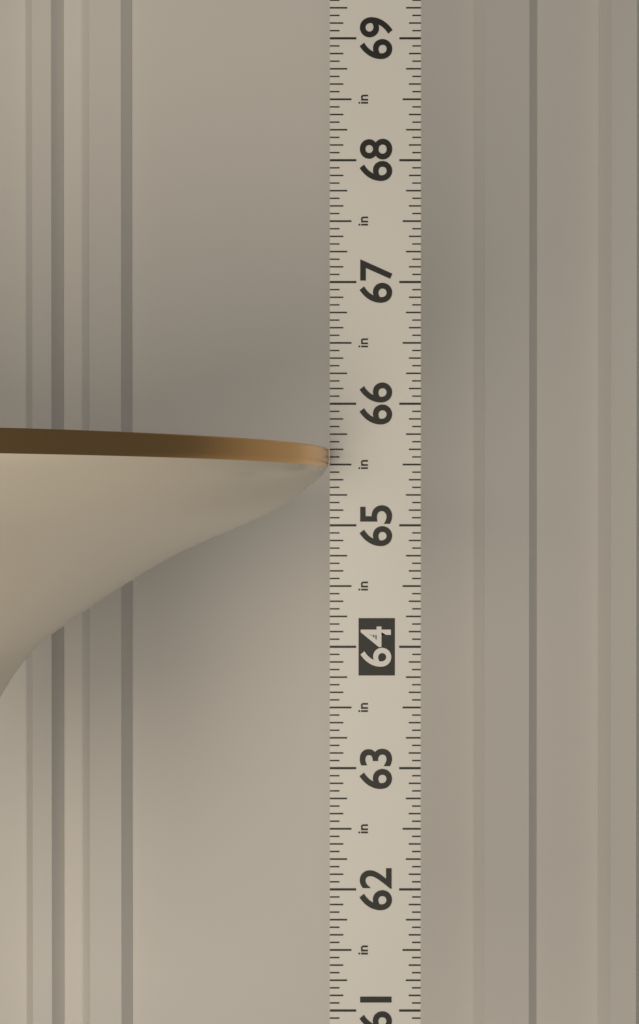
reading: 65.6250 in
